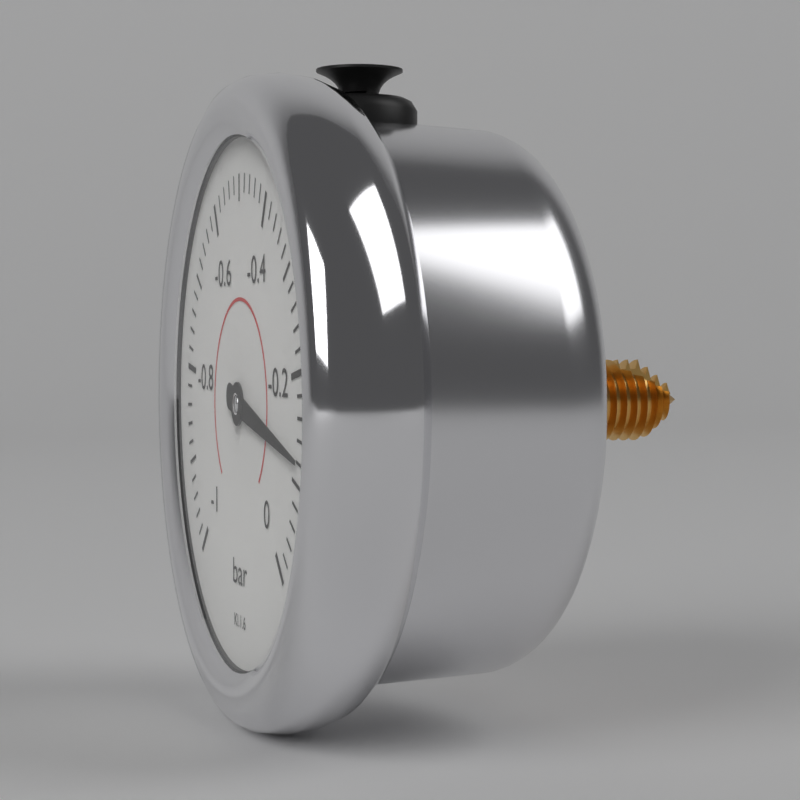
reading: -0.12 bar
